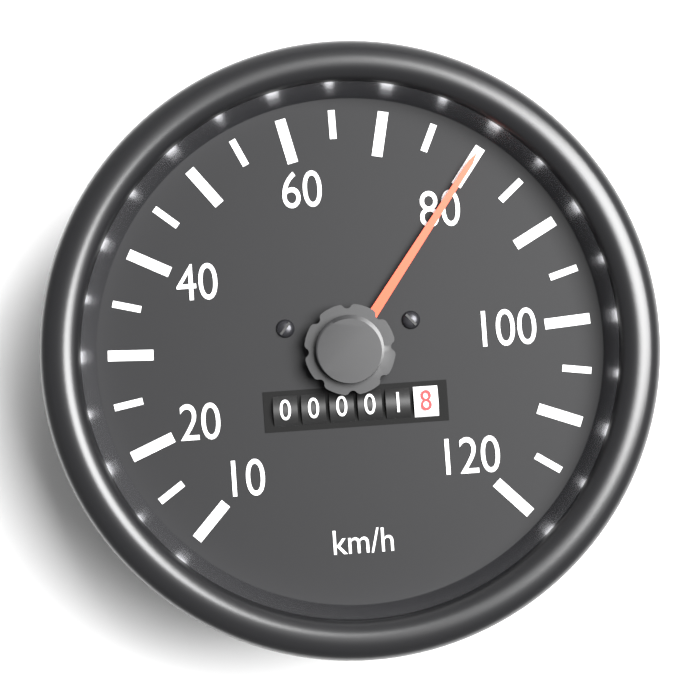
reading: 80 km/h
